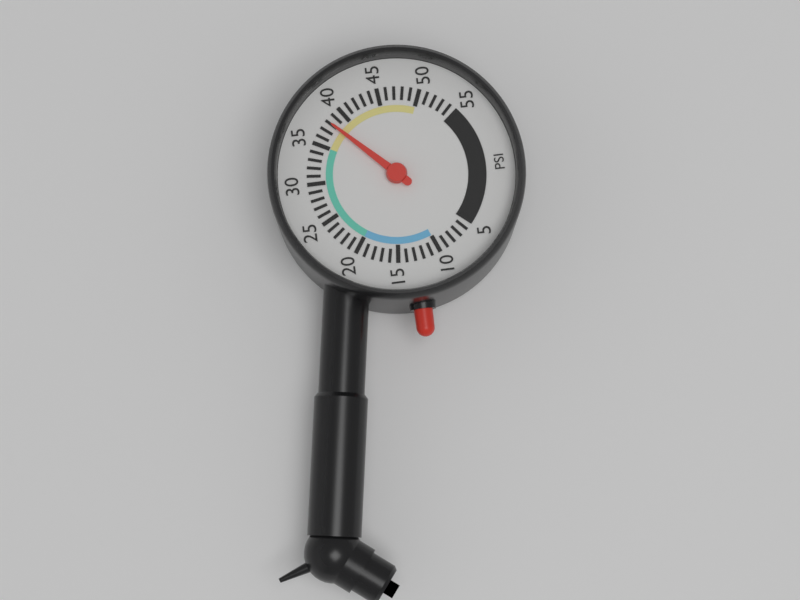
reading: 38 psi
